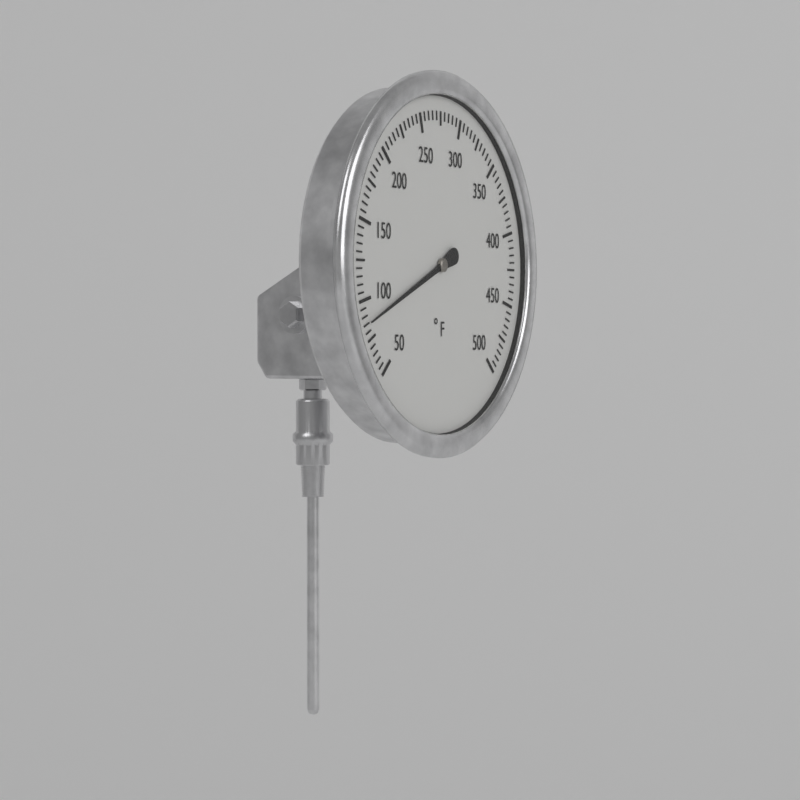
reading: 85 °F
